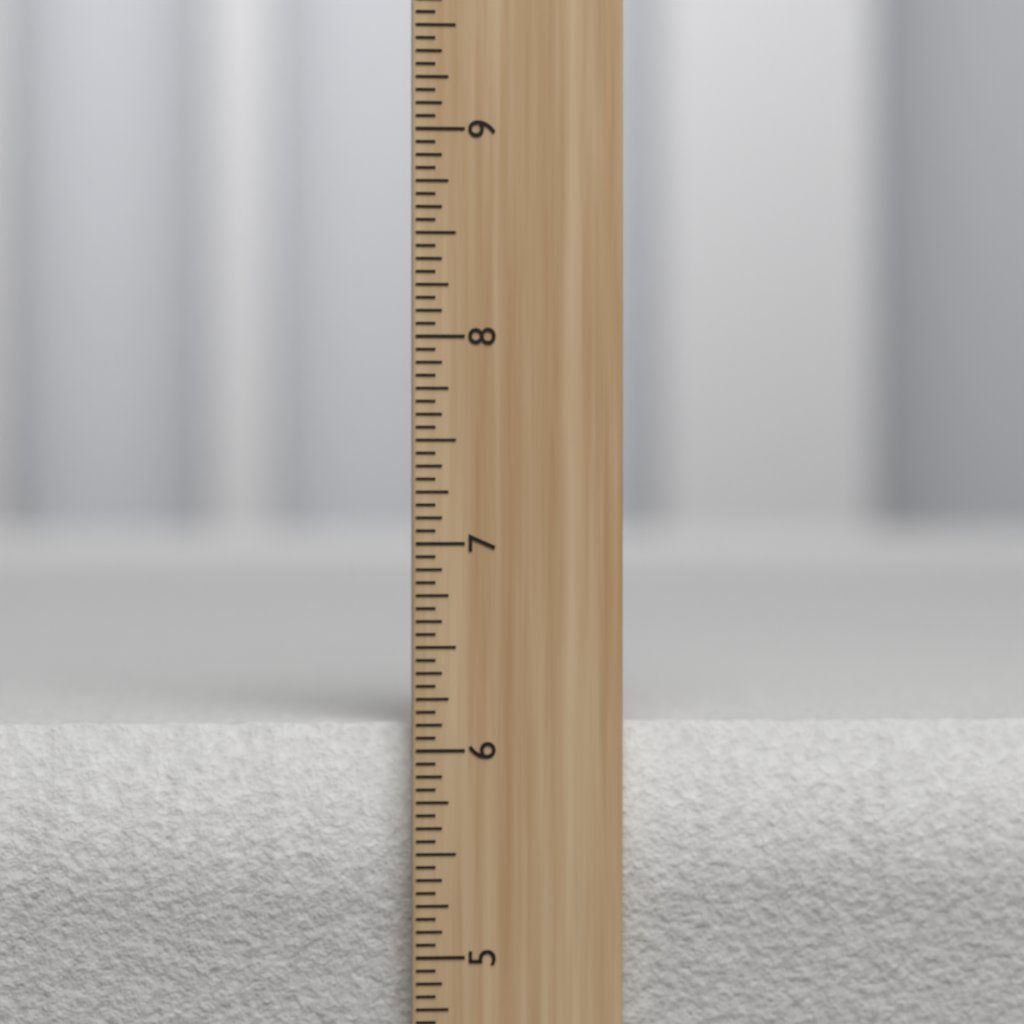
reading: 6.1250 inch
